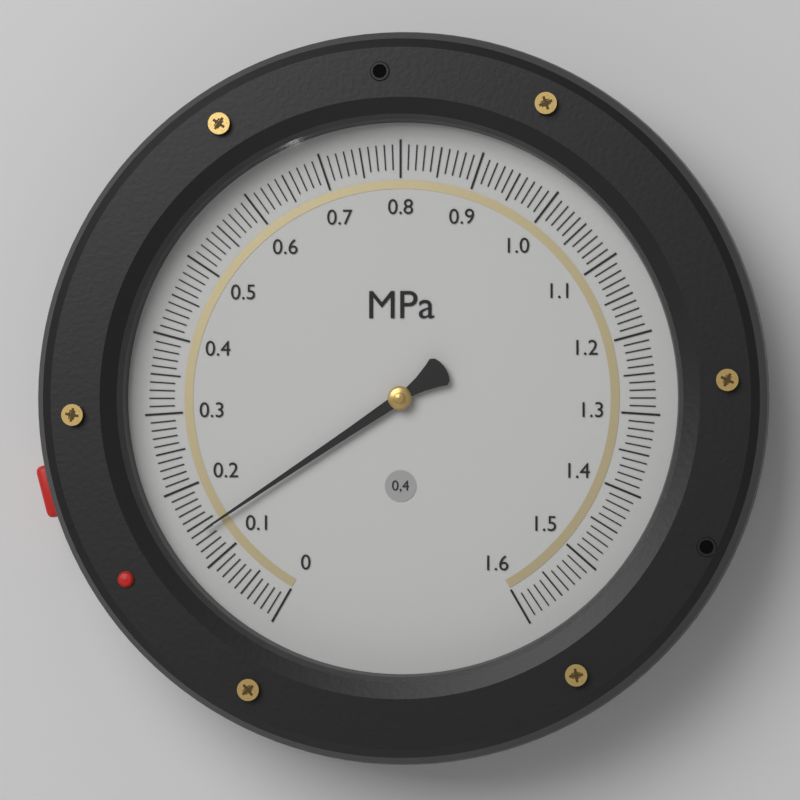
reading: 0.14 MPa
